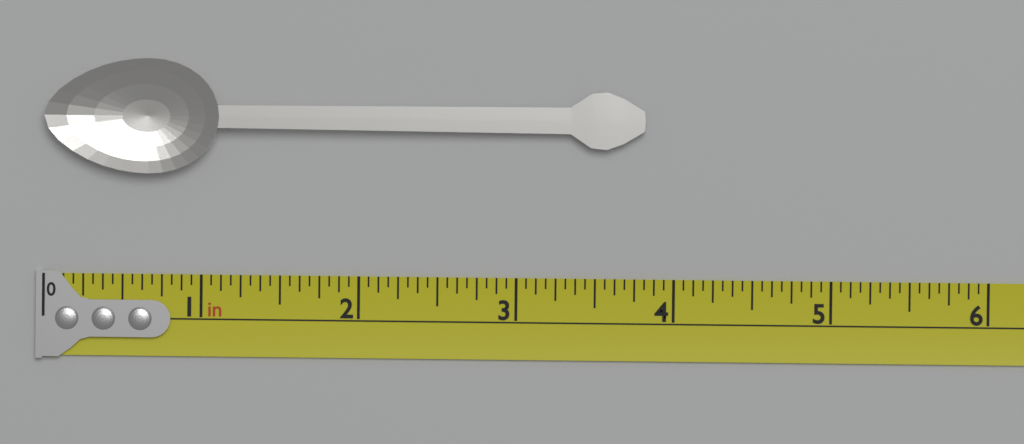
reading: 3.8125 in
